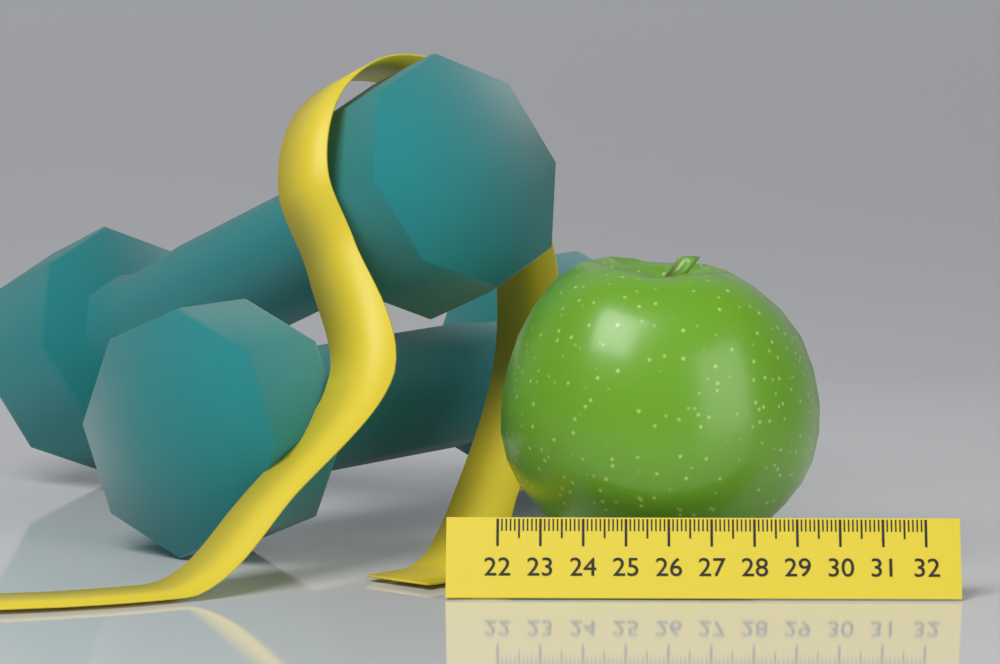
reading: 29.7 (no unit)
